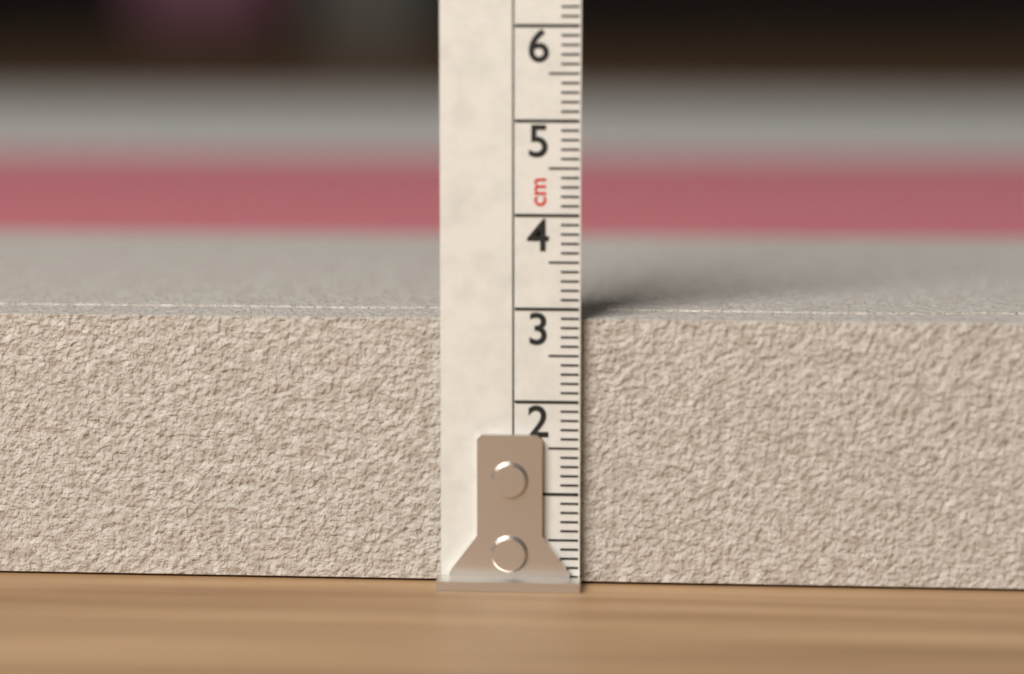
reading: 2.9 cm
